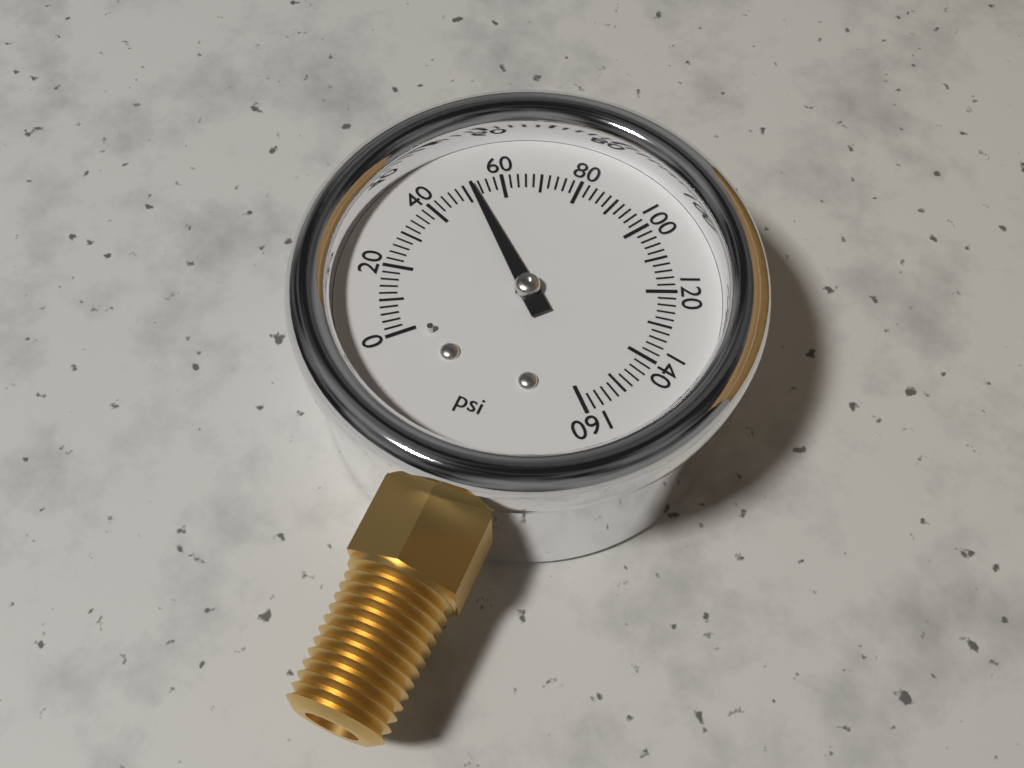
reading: 52 psi
